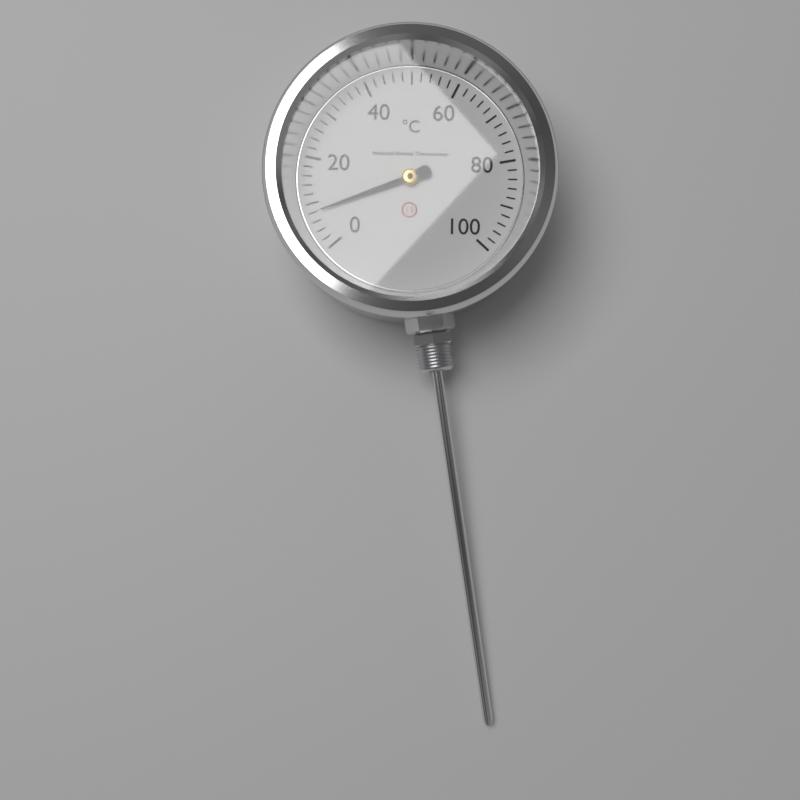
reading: 8 °C
